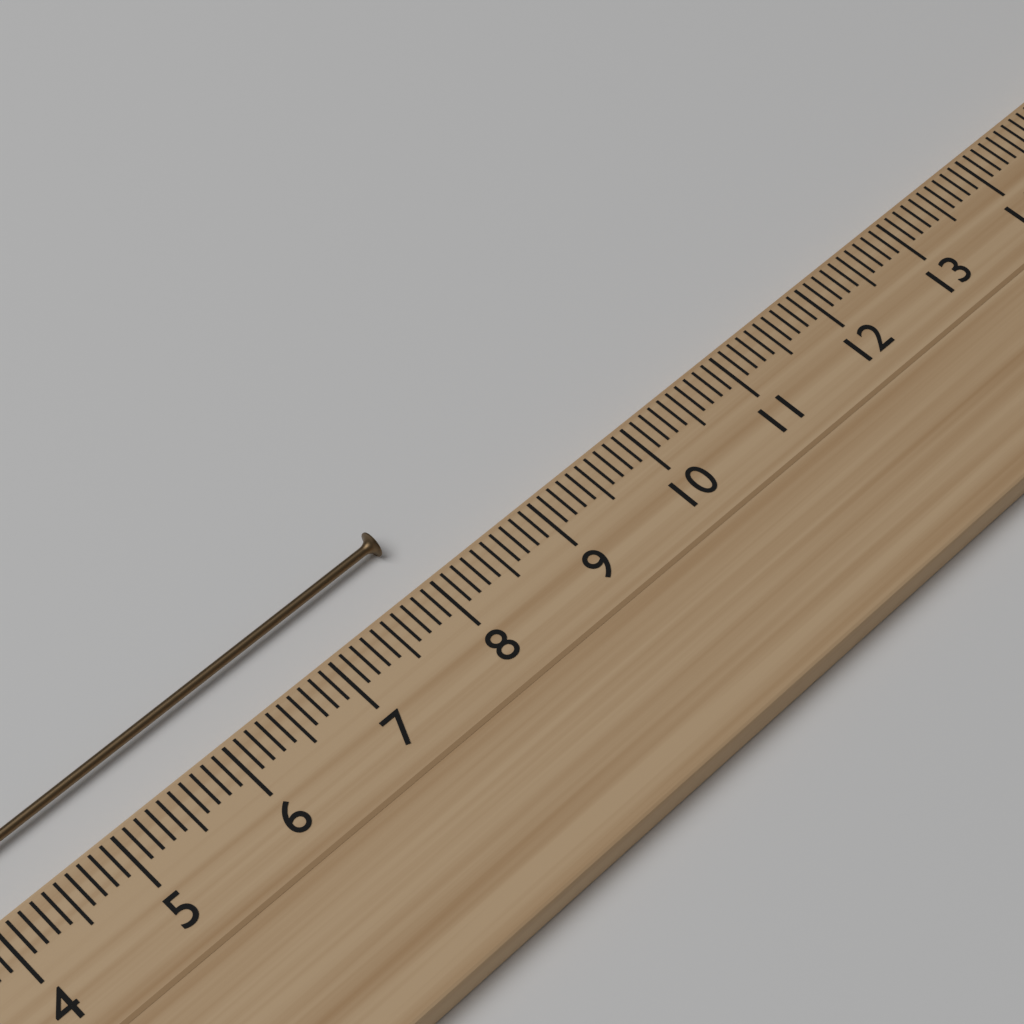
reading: 8.0 cm
